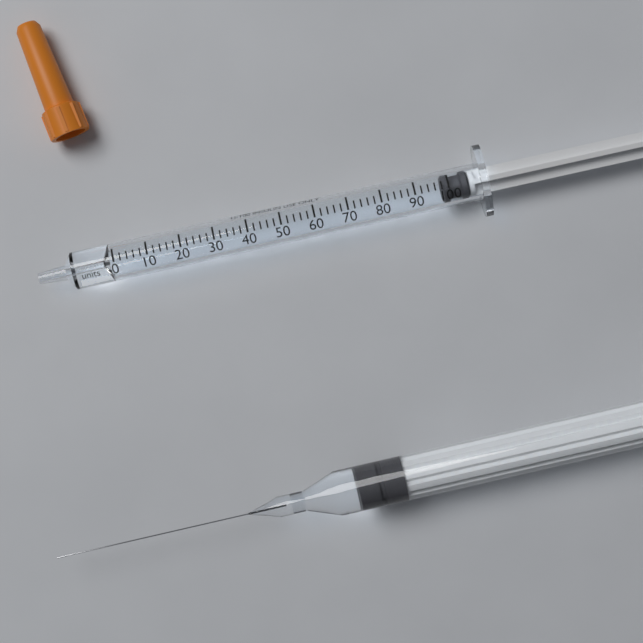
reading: 98 units
